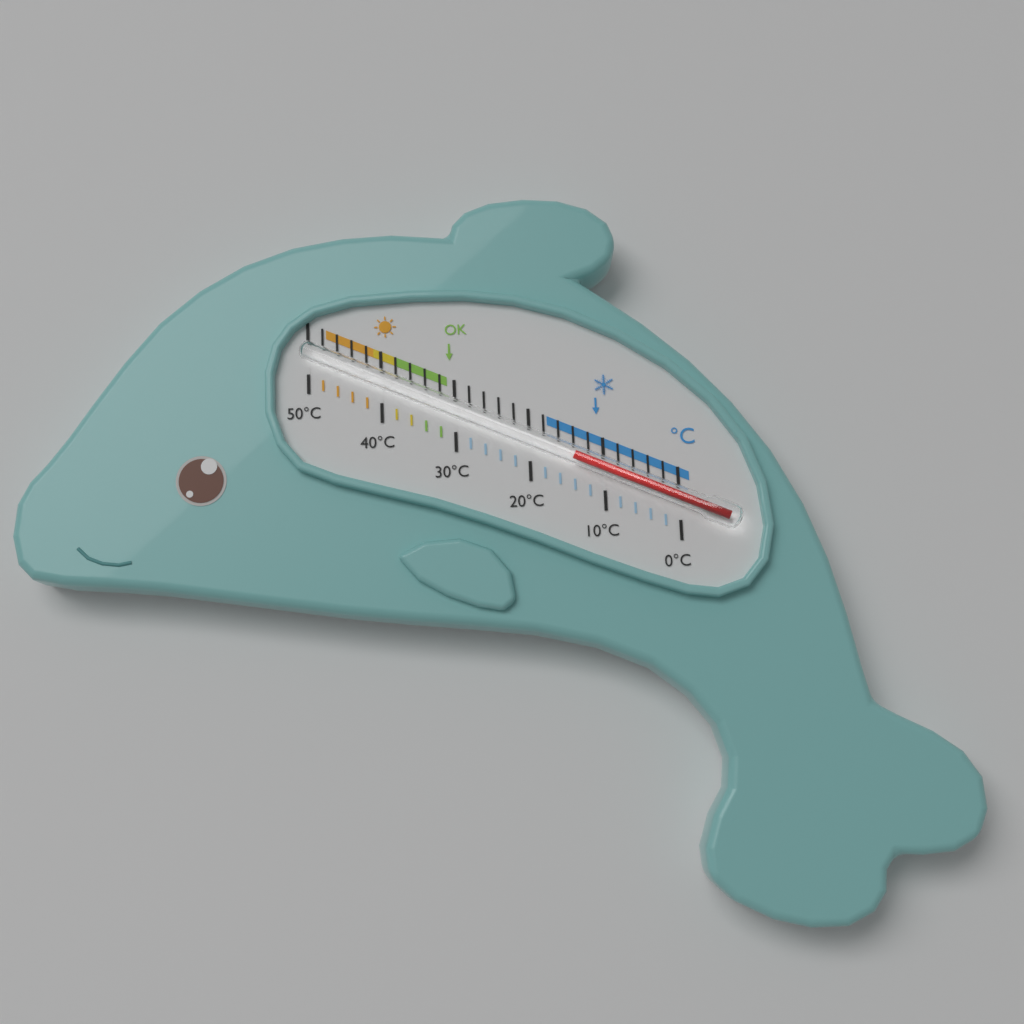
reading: 14 °C
